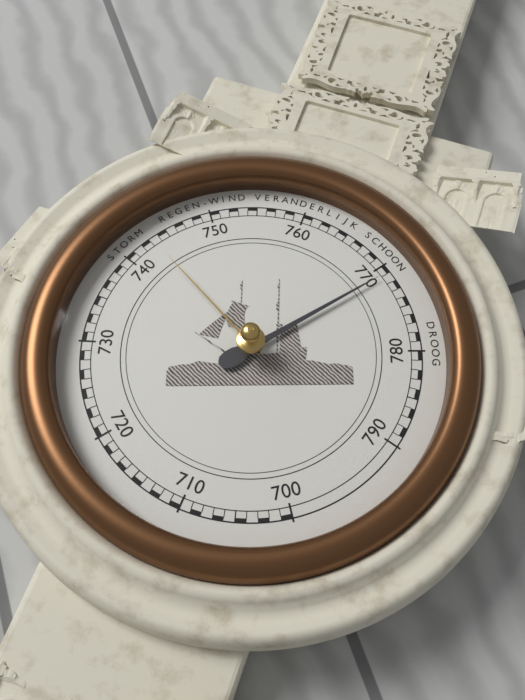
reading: 771 mmHg
